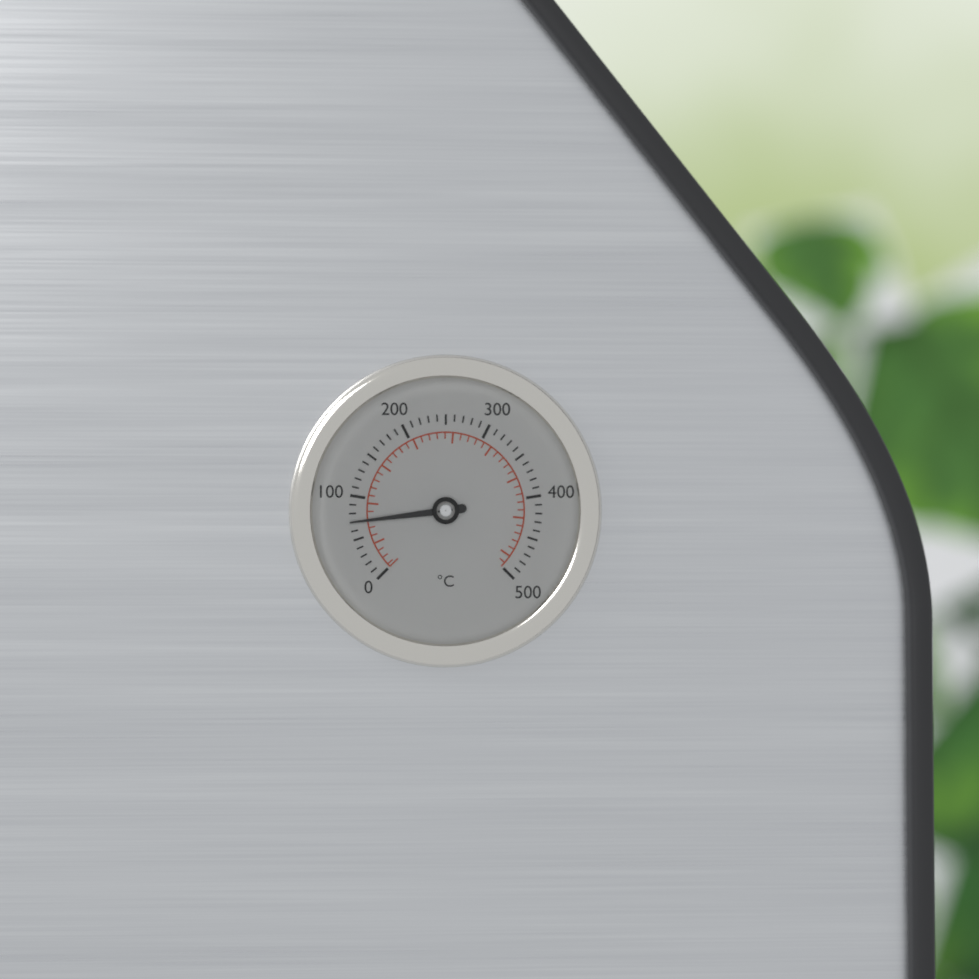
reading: 70 °C
